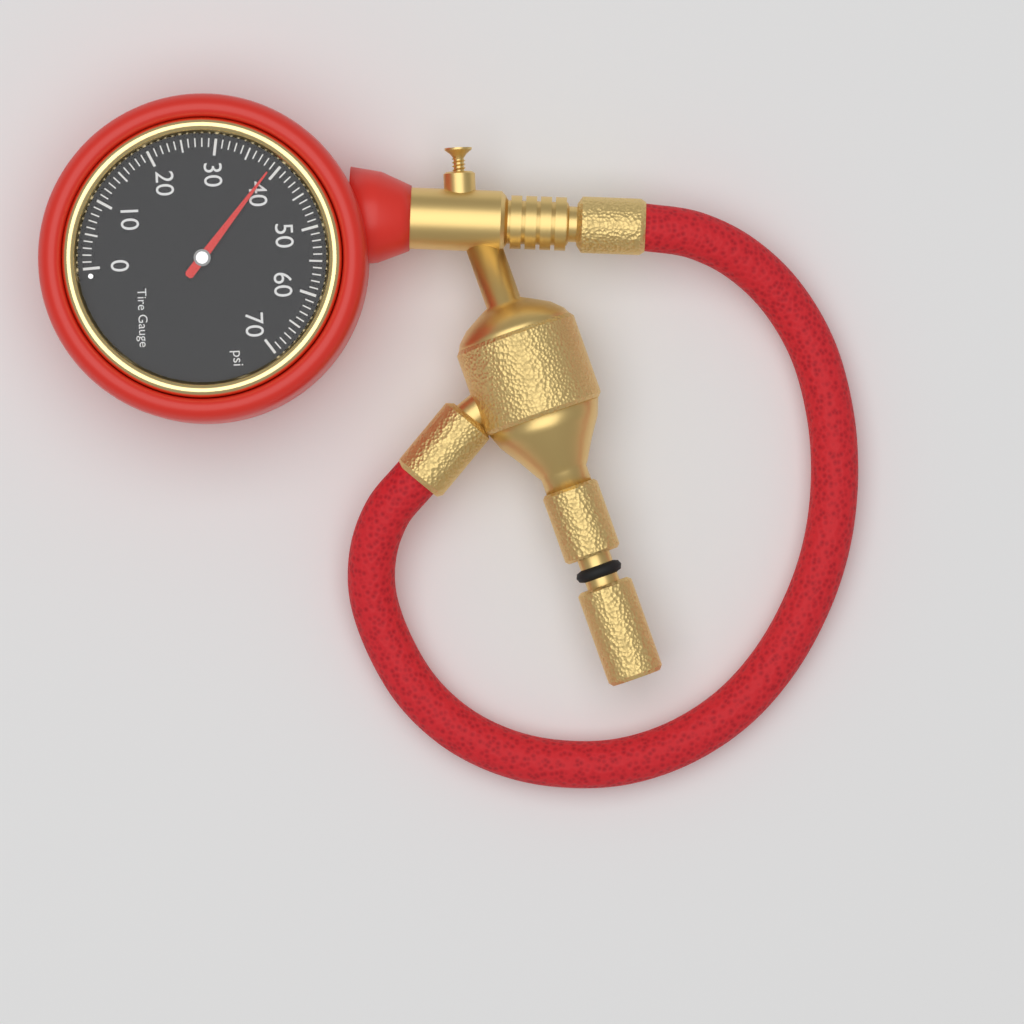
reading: 39 psi
